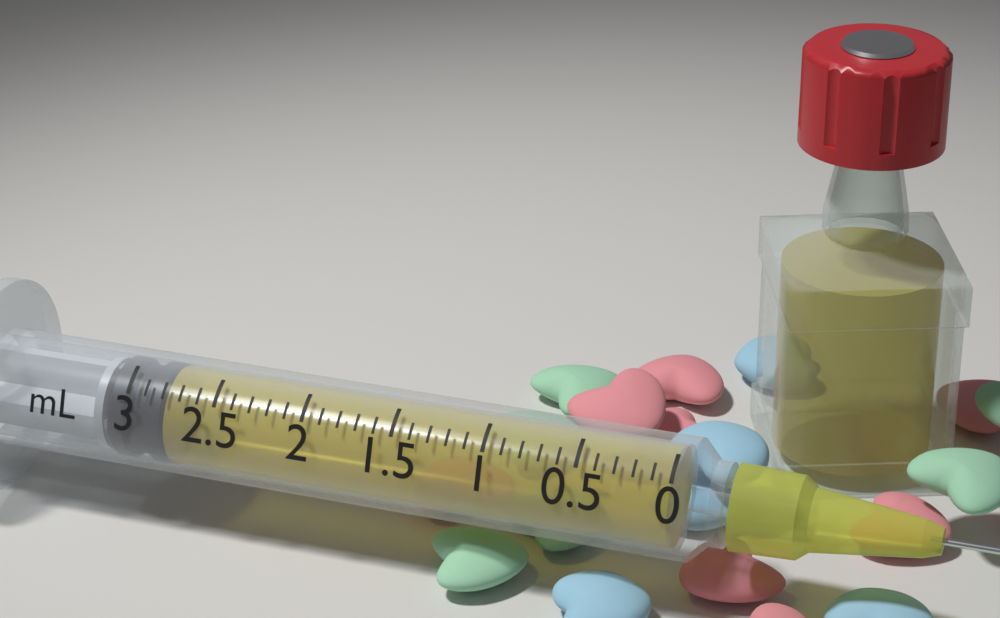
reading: 2.8 mL
